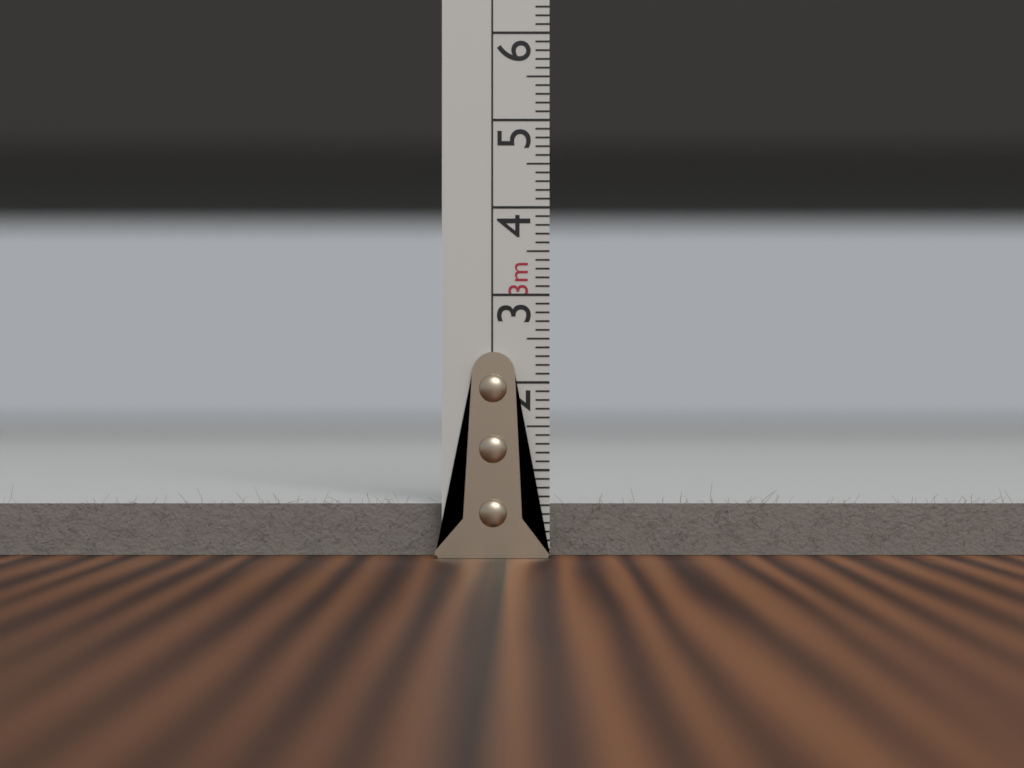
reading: 0.6 cm
